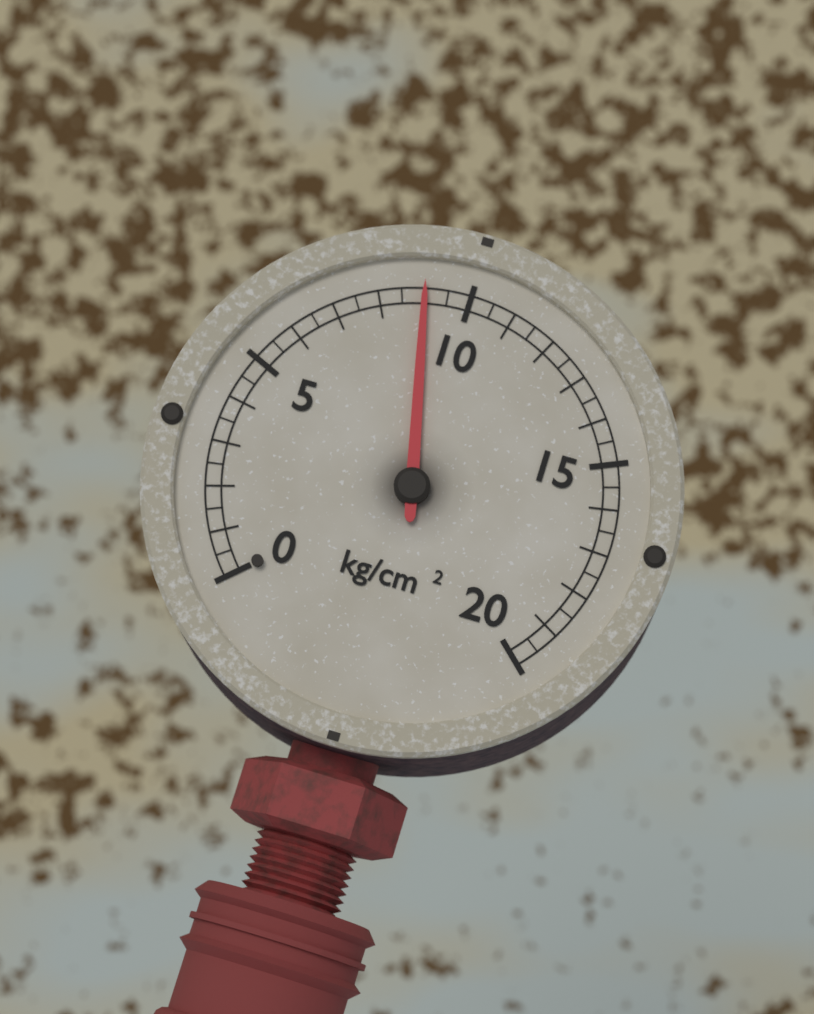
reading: 9.0 kg/cm²
